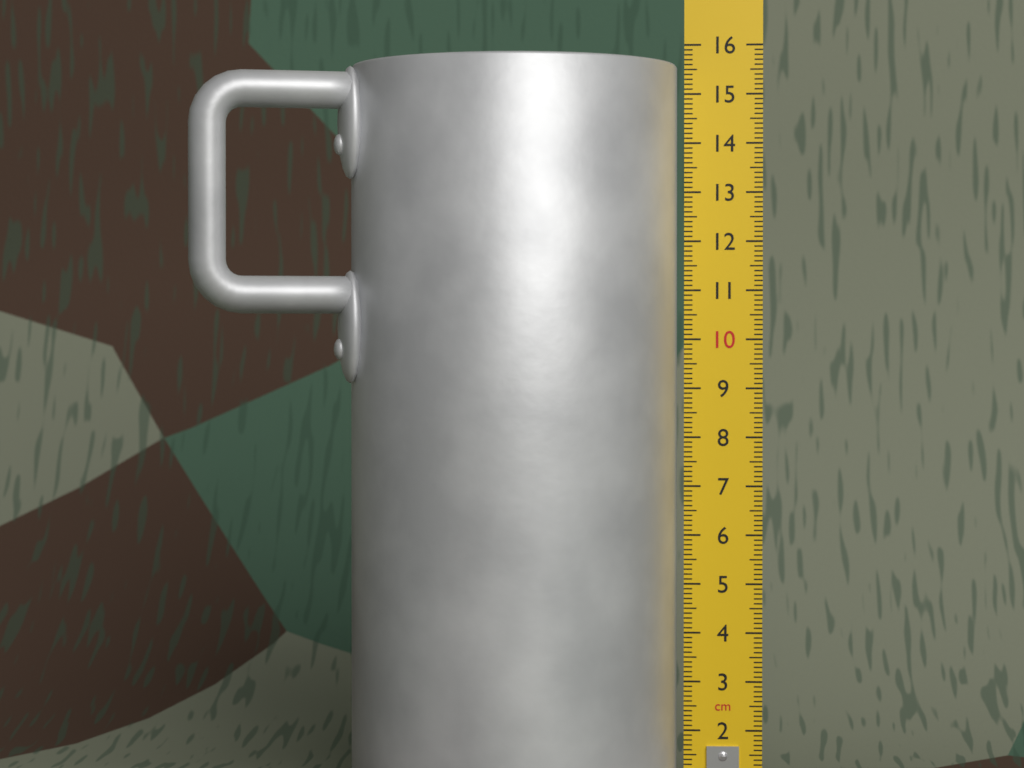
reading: 15.6 cm
